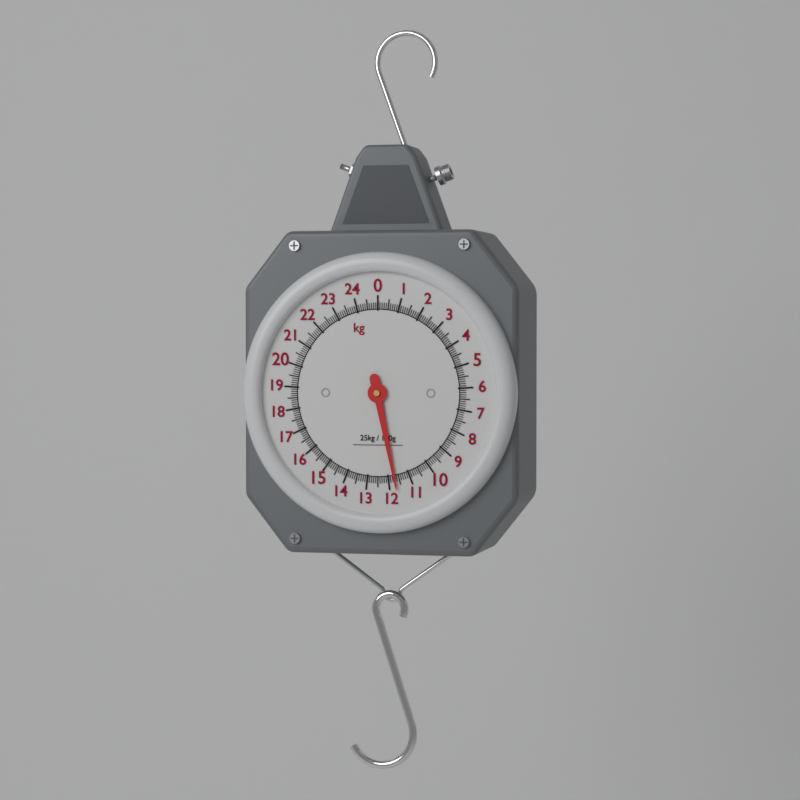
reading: 11.7 kg
